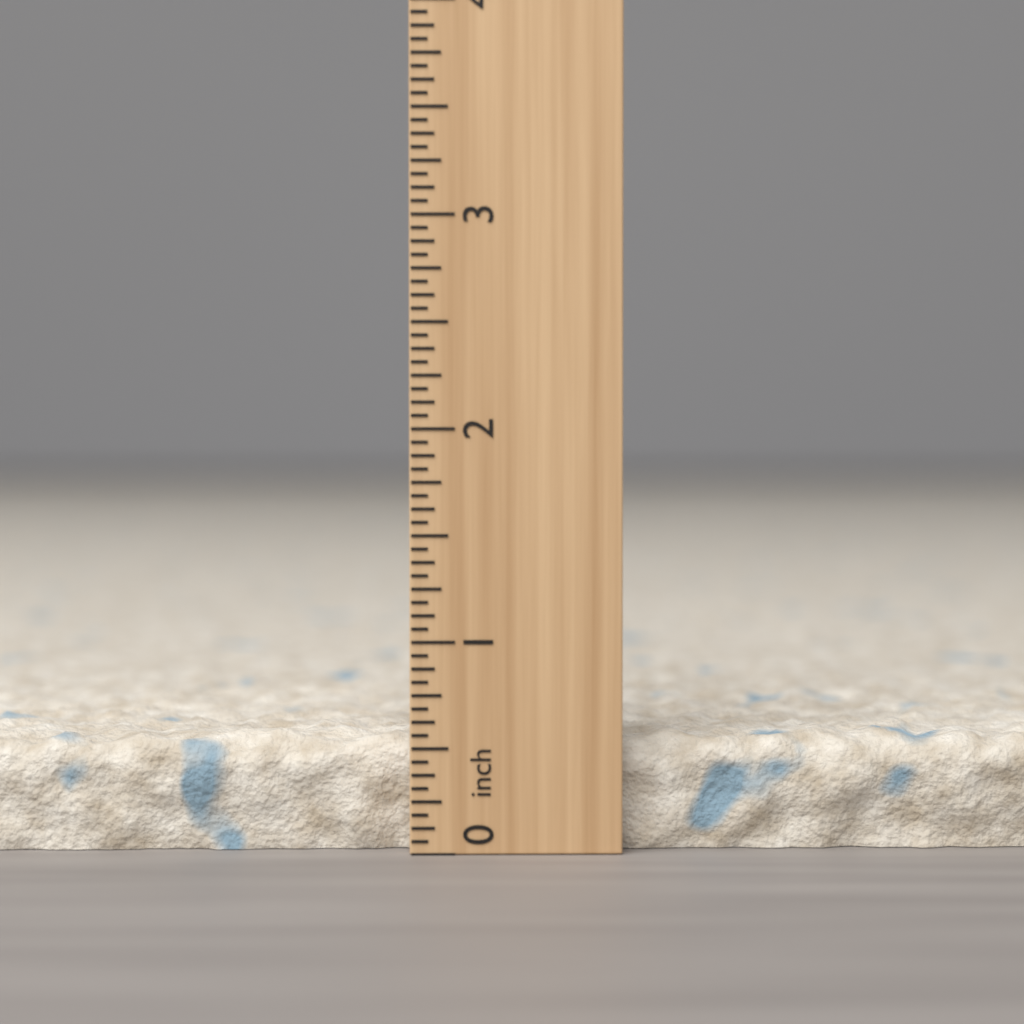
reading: 0.5625 inch
